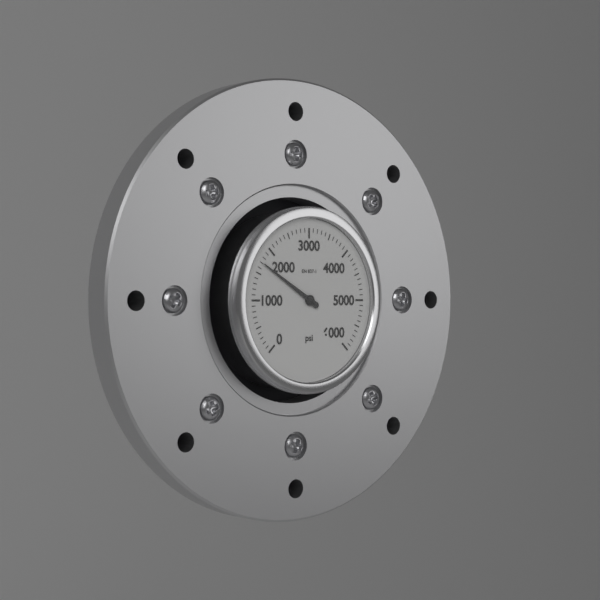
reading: 1700 psi
